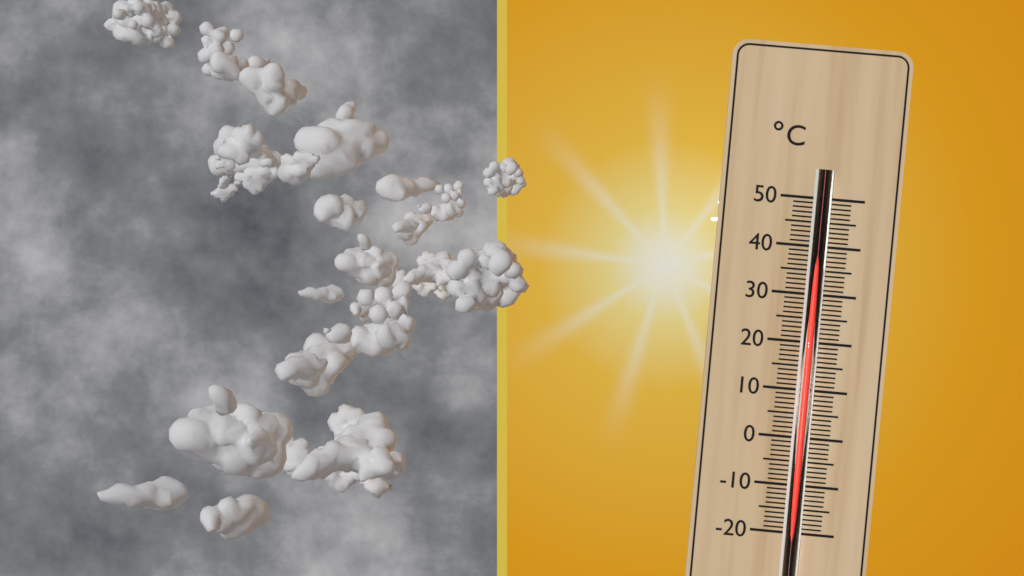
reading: 36 °C
